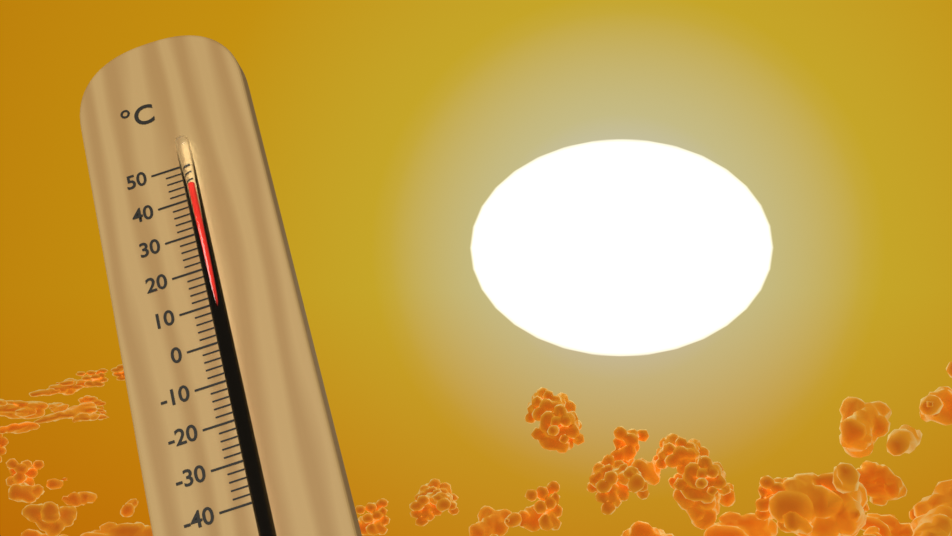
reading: 43 °C
